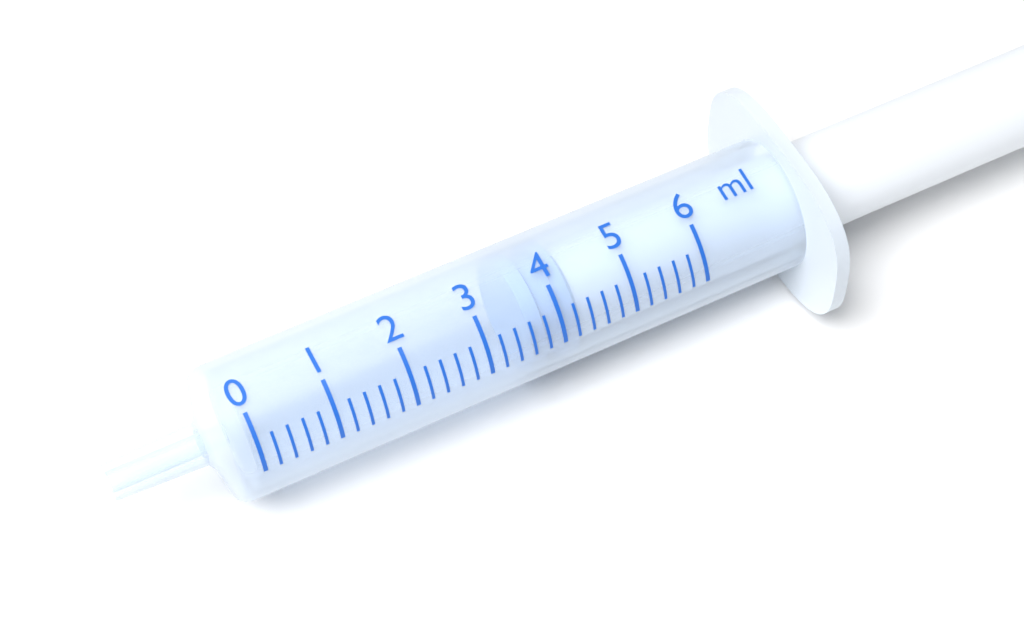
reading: 3.6 ml
